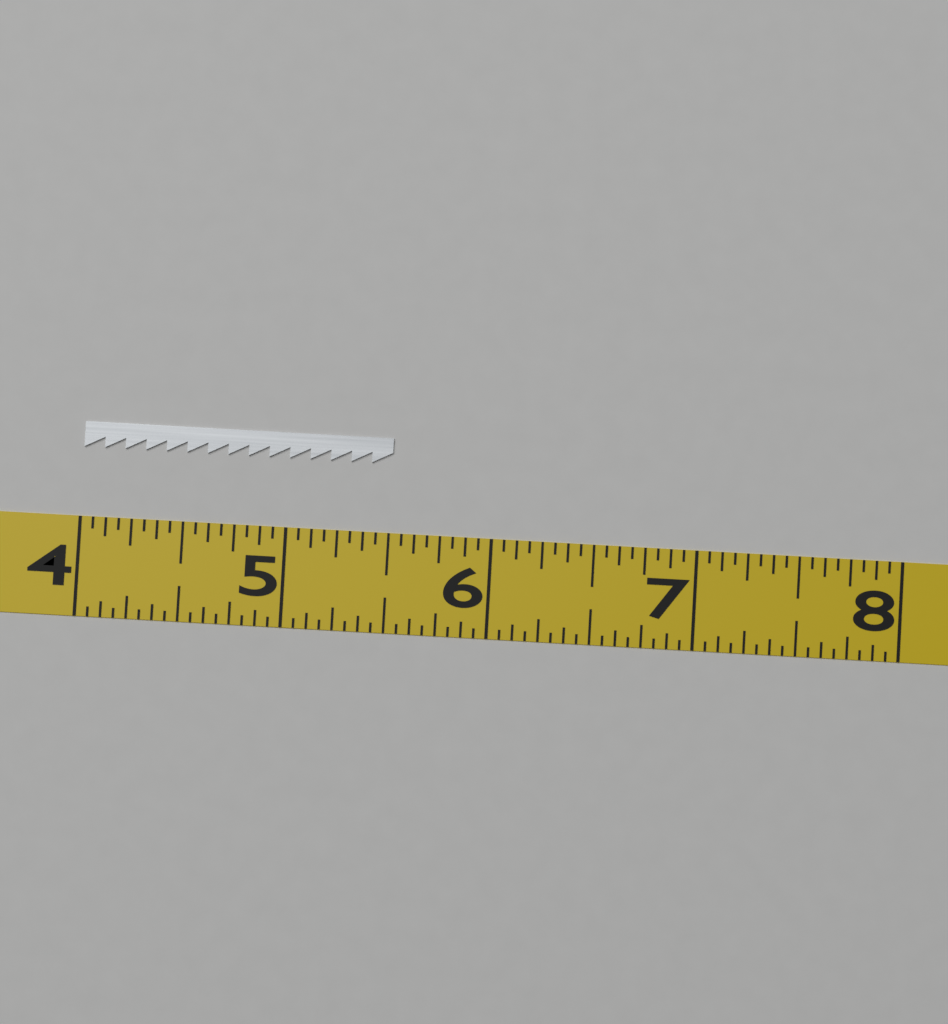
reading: 5.5000 (no unit)
